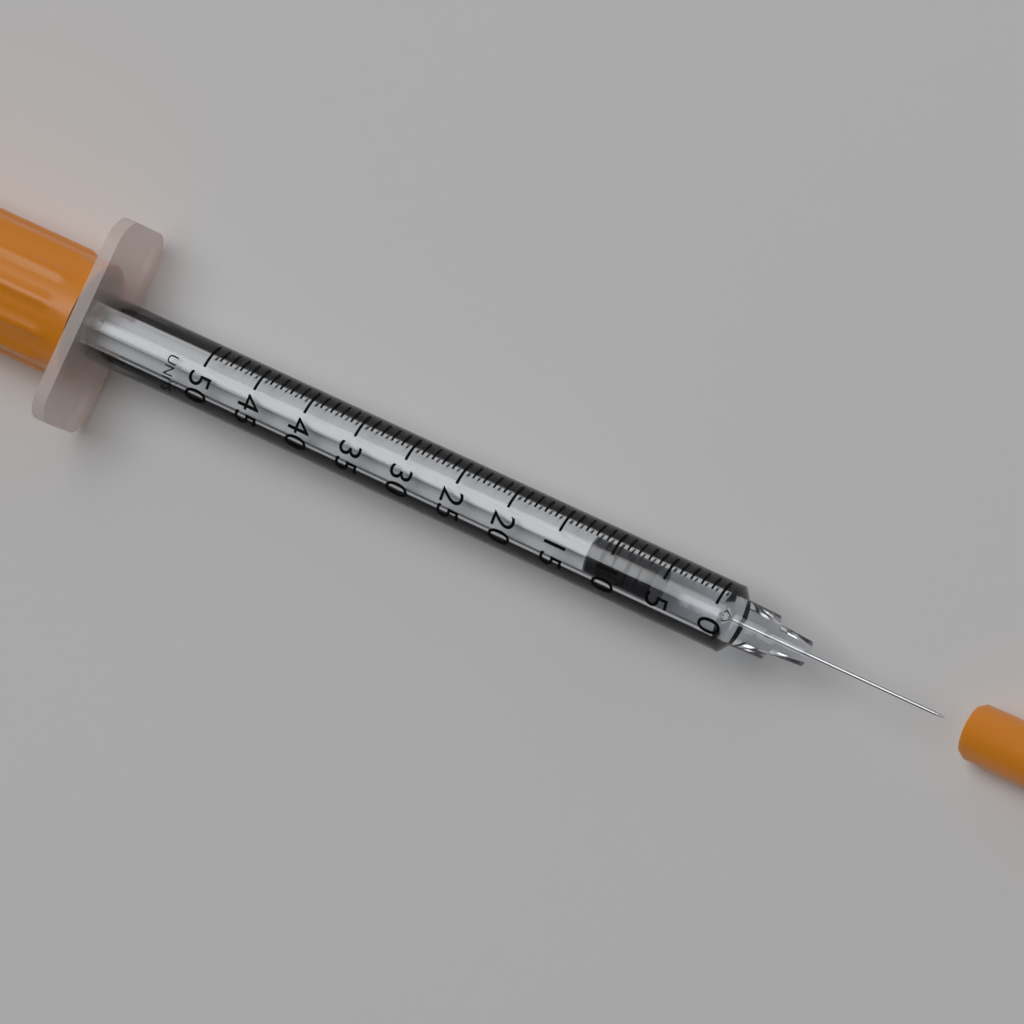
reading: 6 UNITS
